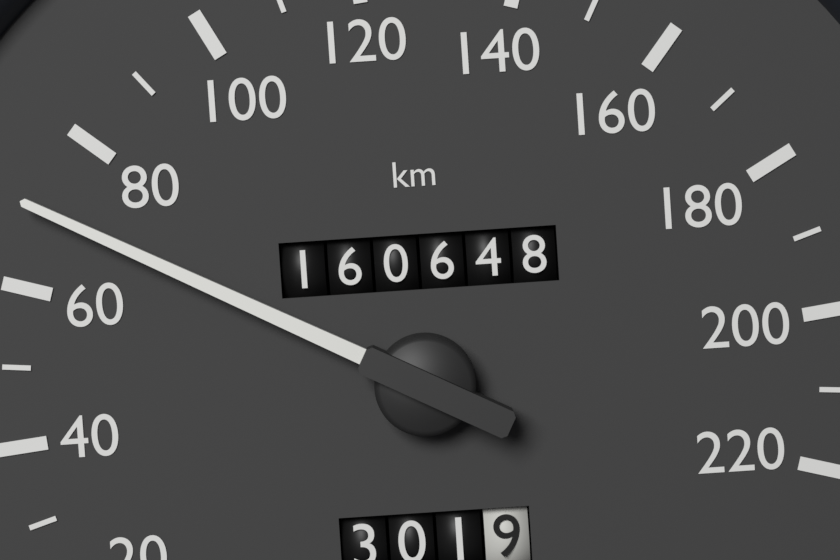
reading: 70 km/h
